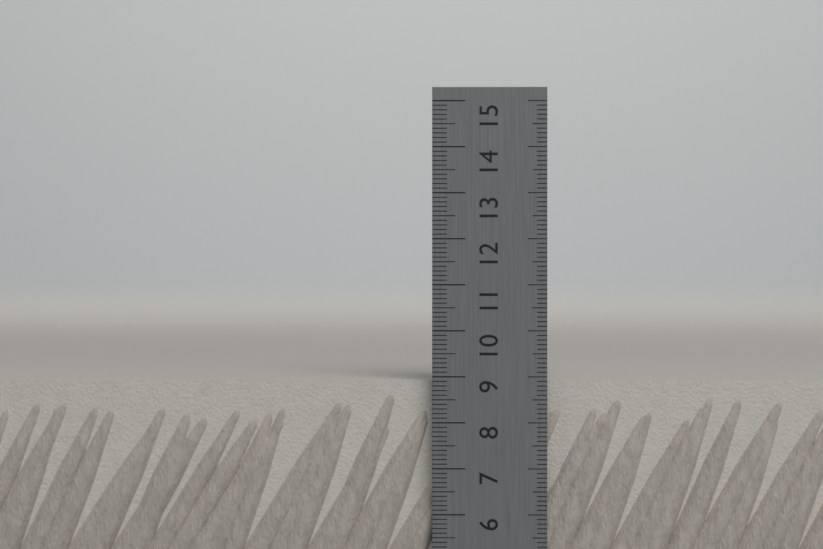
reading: 8.9 cm
